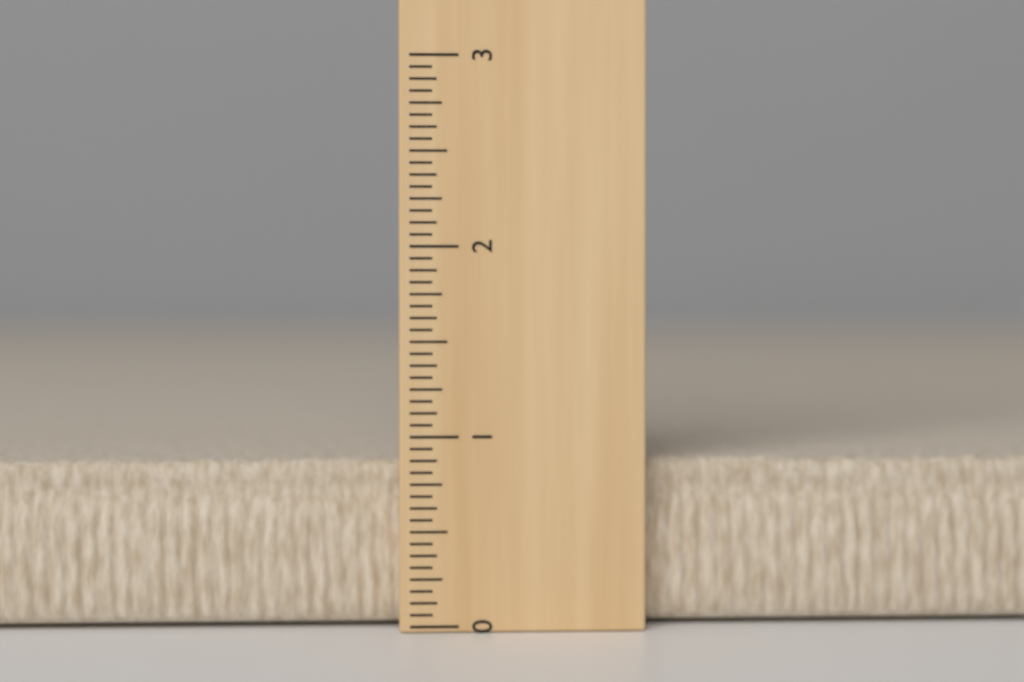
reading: 0.8750 (no unit)
